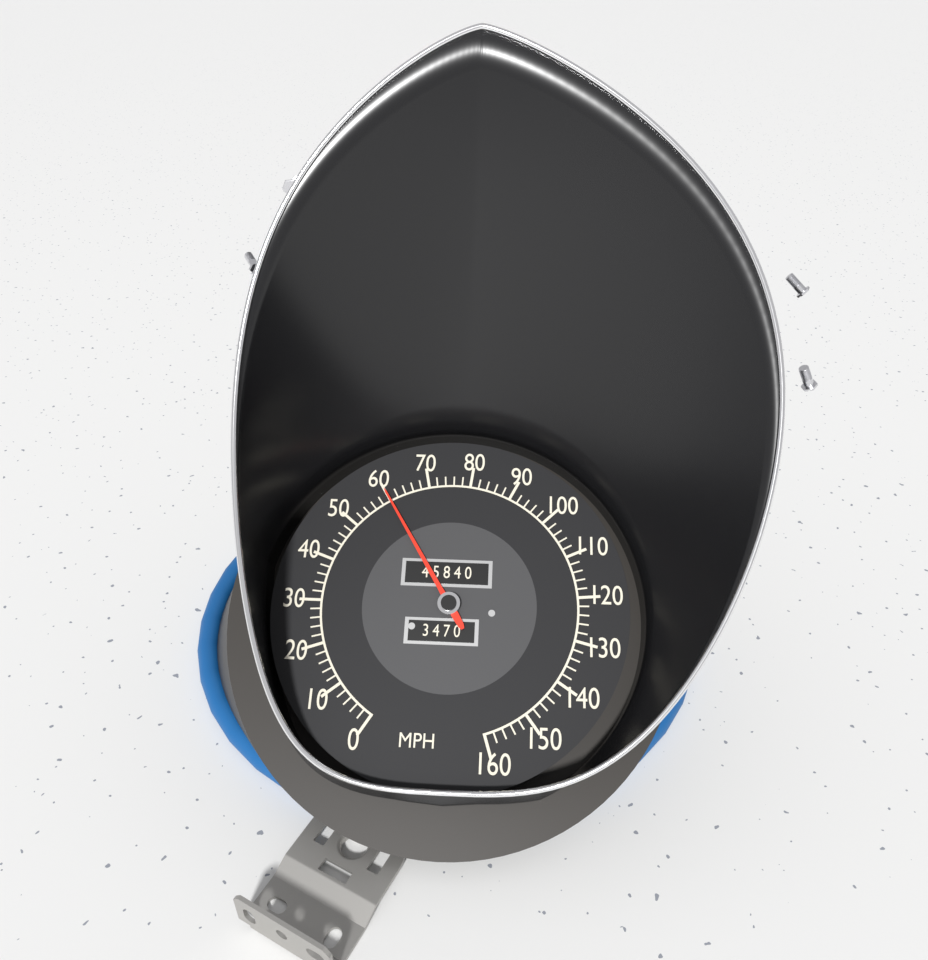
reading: 60 MPH
